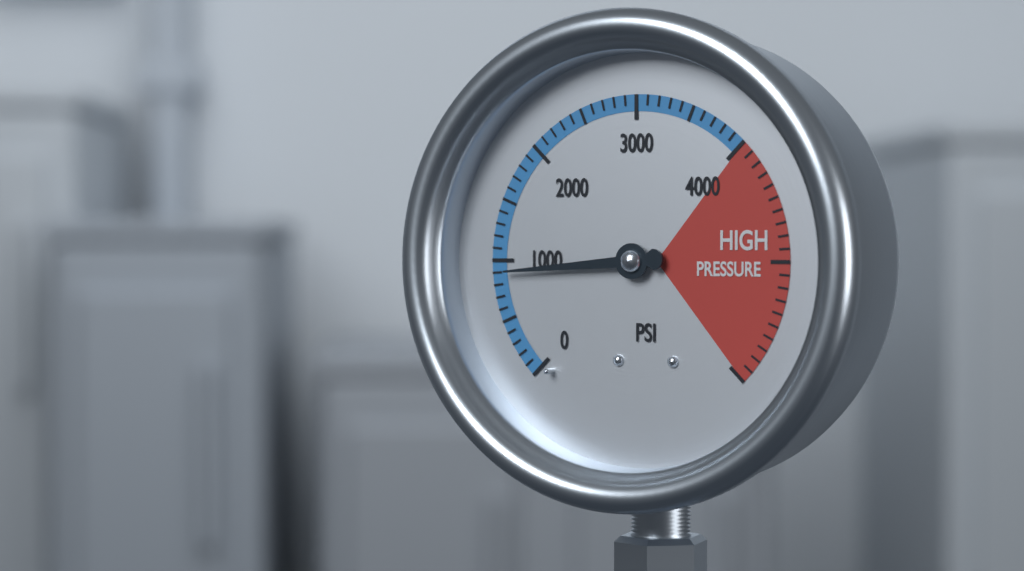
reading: 900 psi
